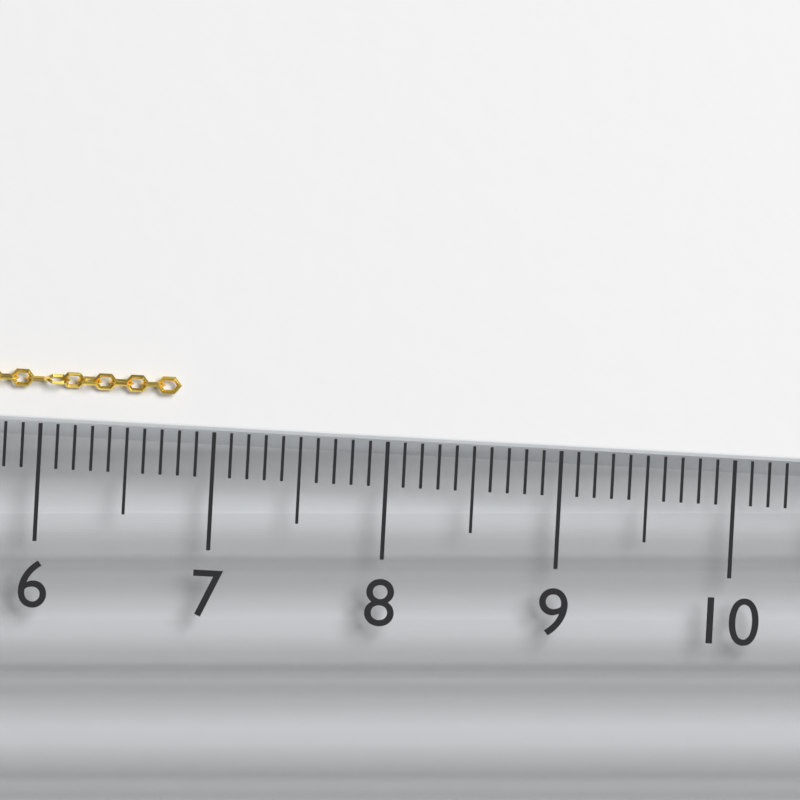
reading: 6.8 (no unit)
